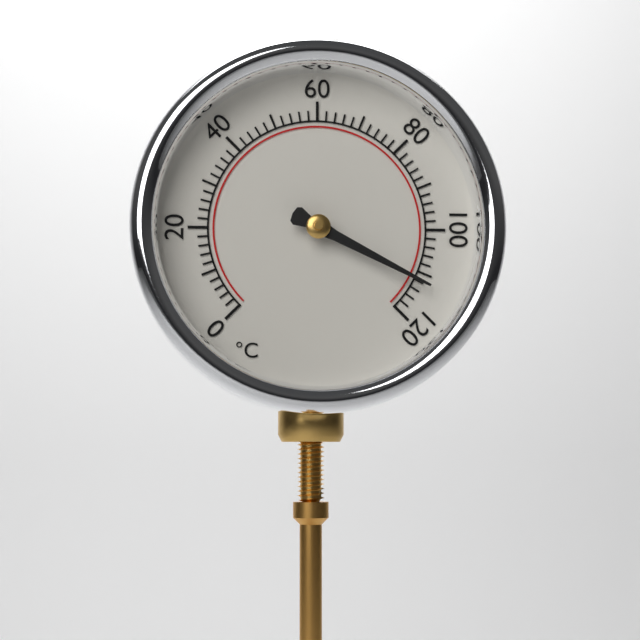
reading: 112 °C
